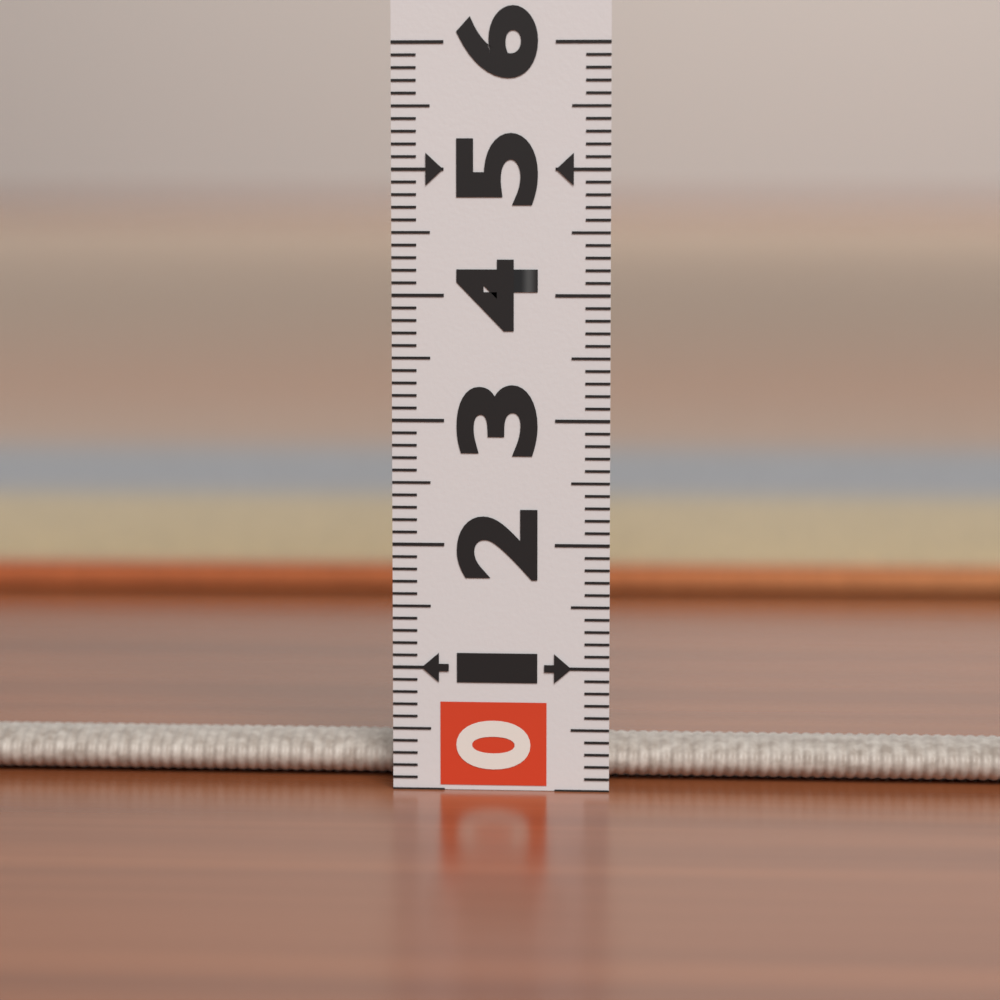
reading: 0.4 (no unit)
